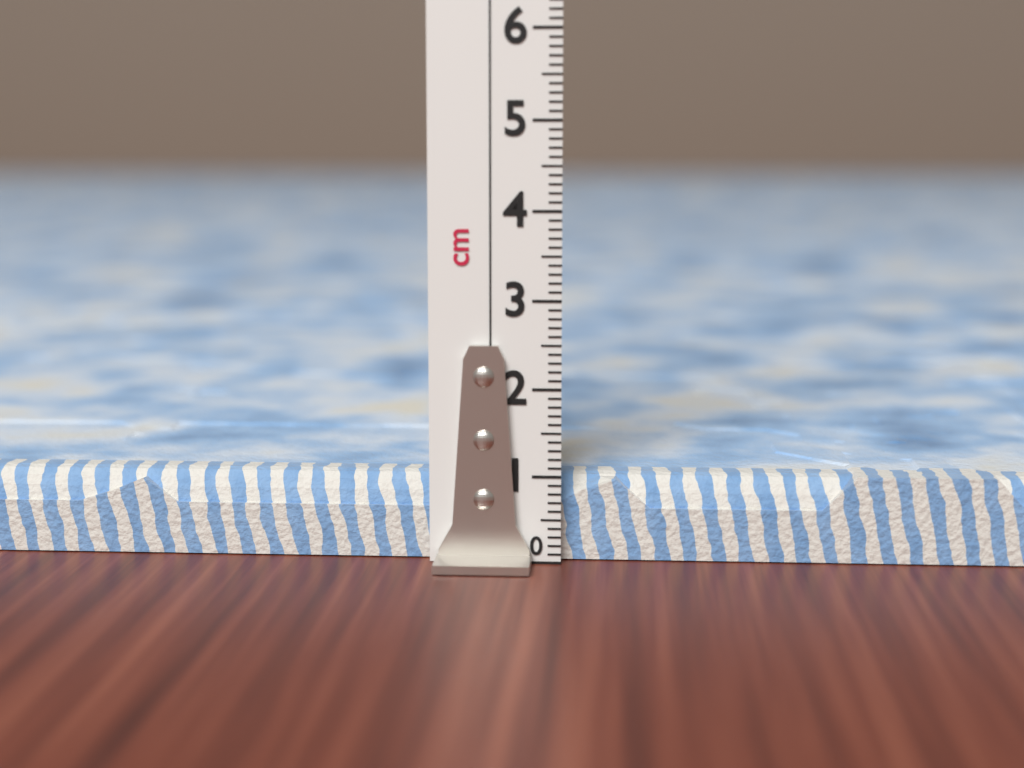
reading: 1.0 cm
